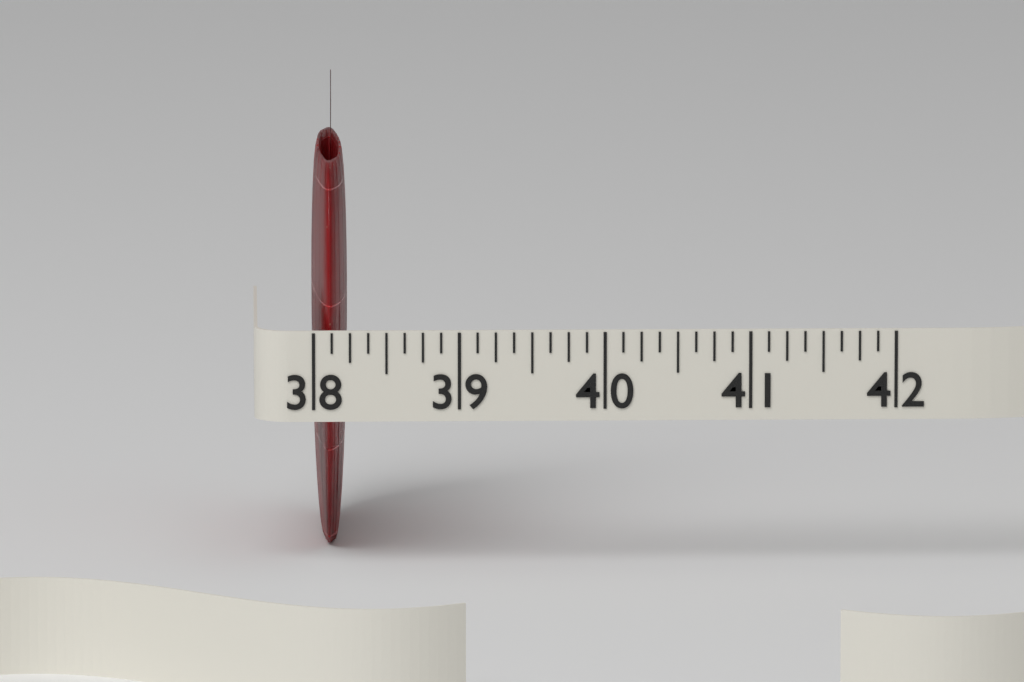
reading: 38.250 (no unit)
